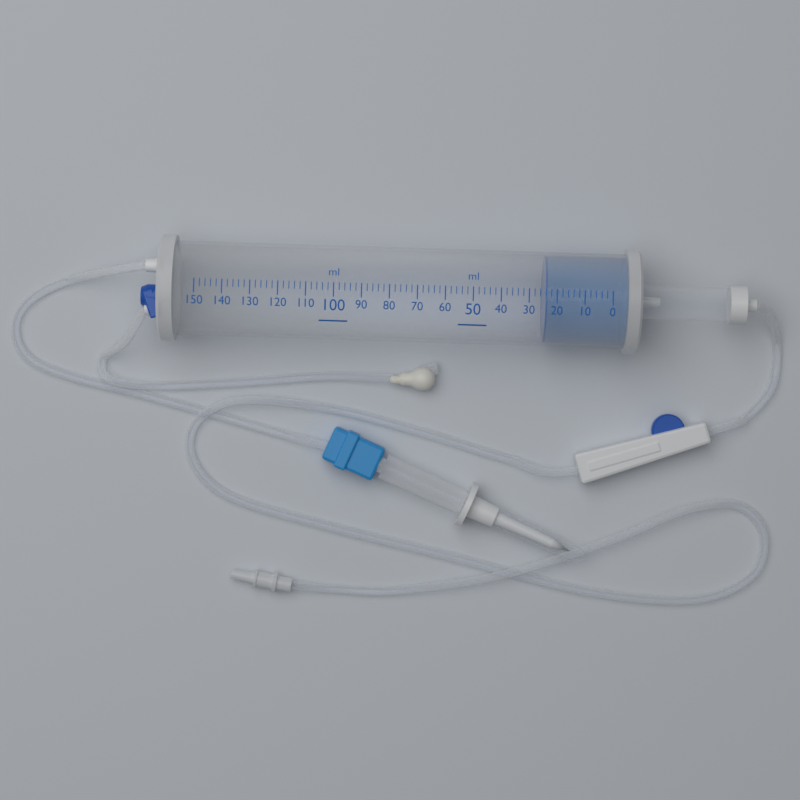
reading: 24 ml
